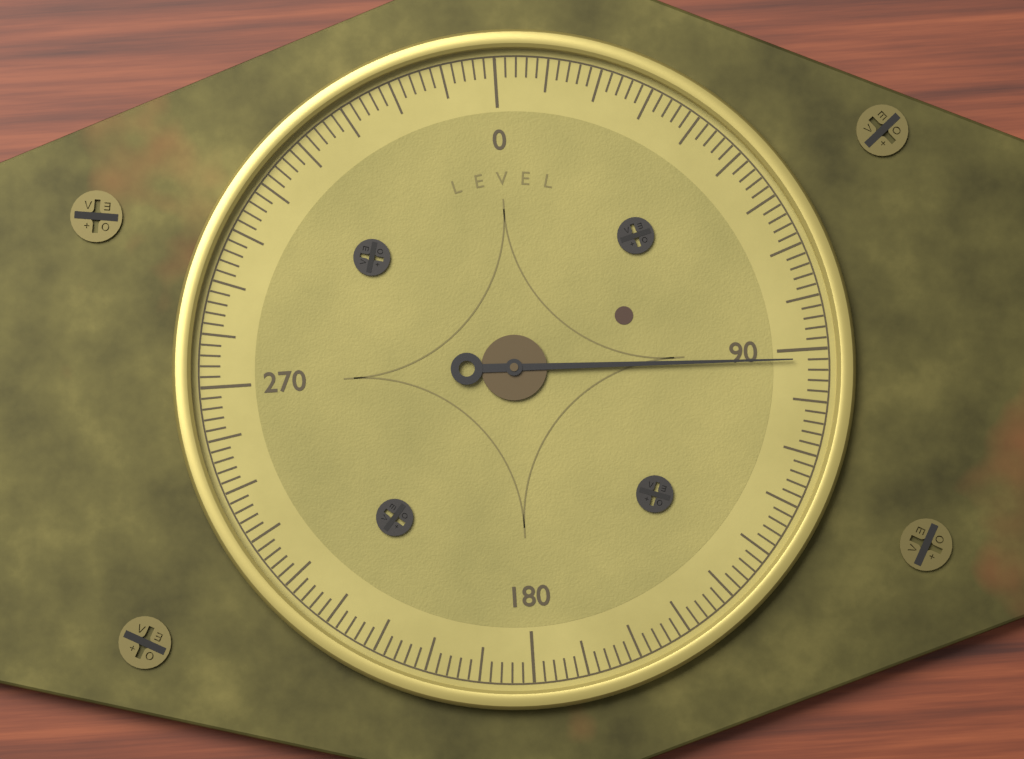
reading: 92 (no unit)
